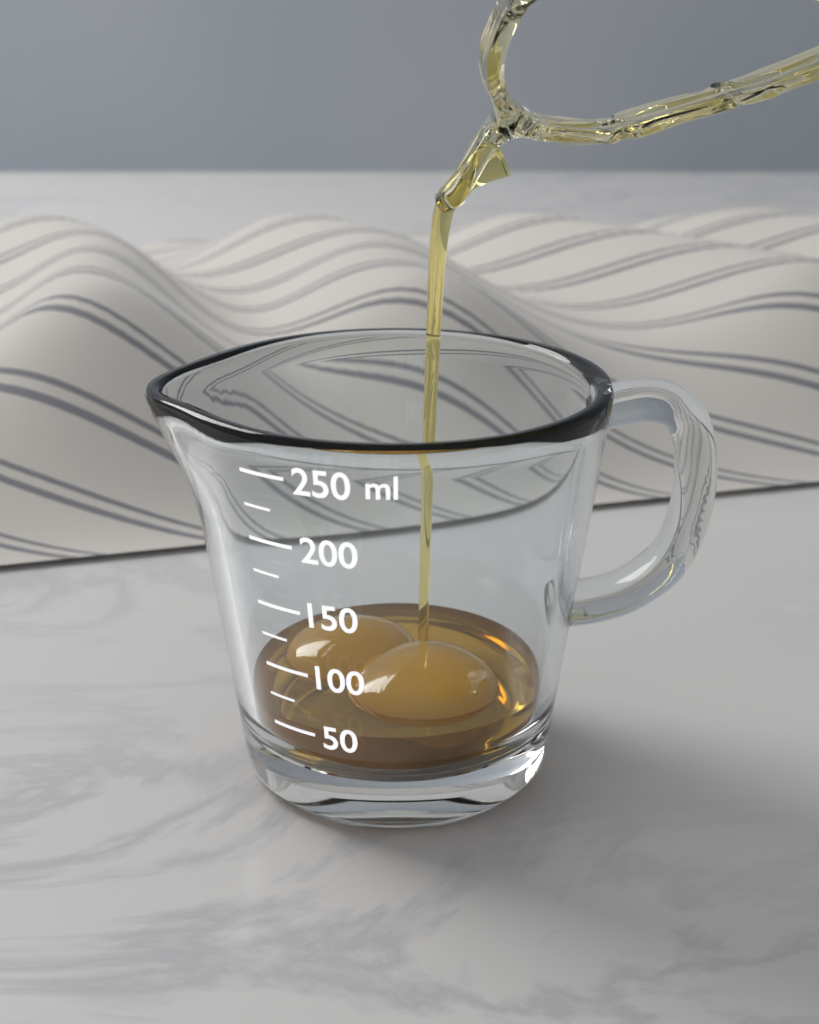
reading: 50 ml
